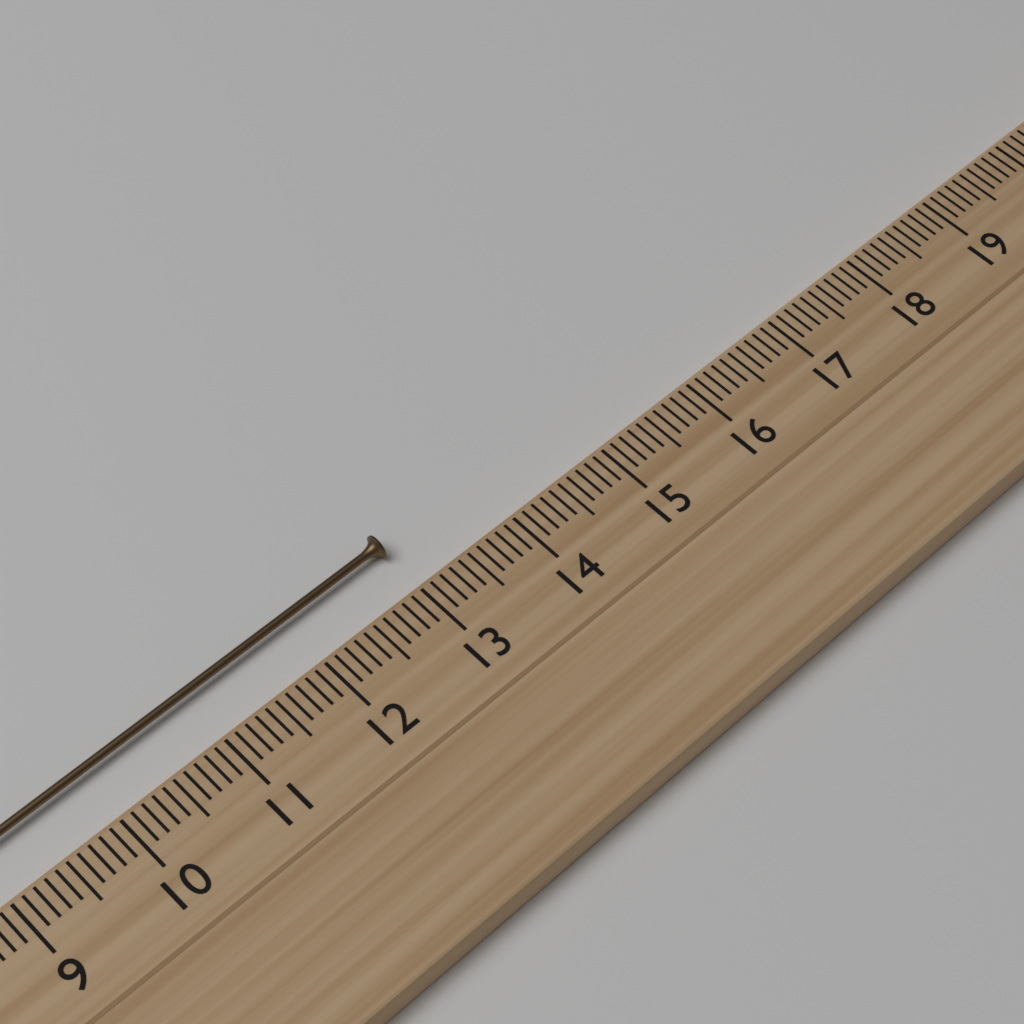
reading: 13.1 cm
